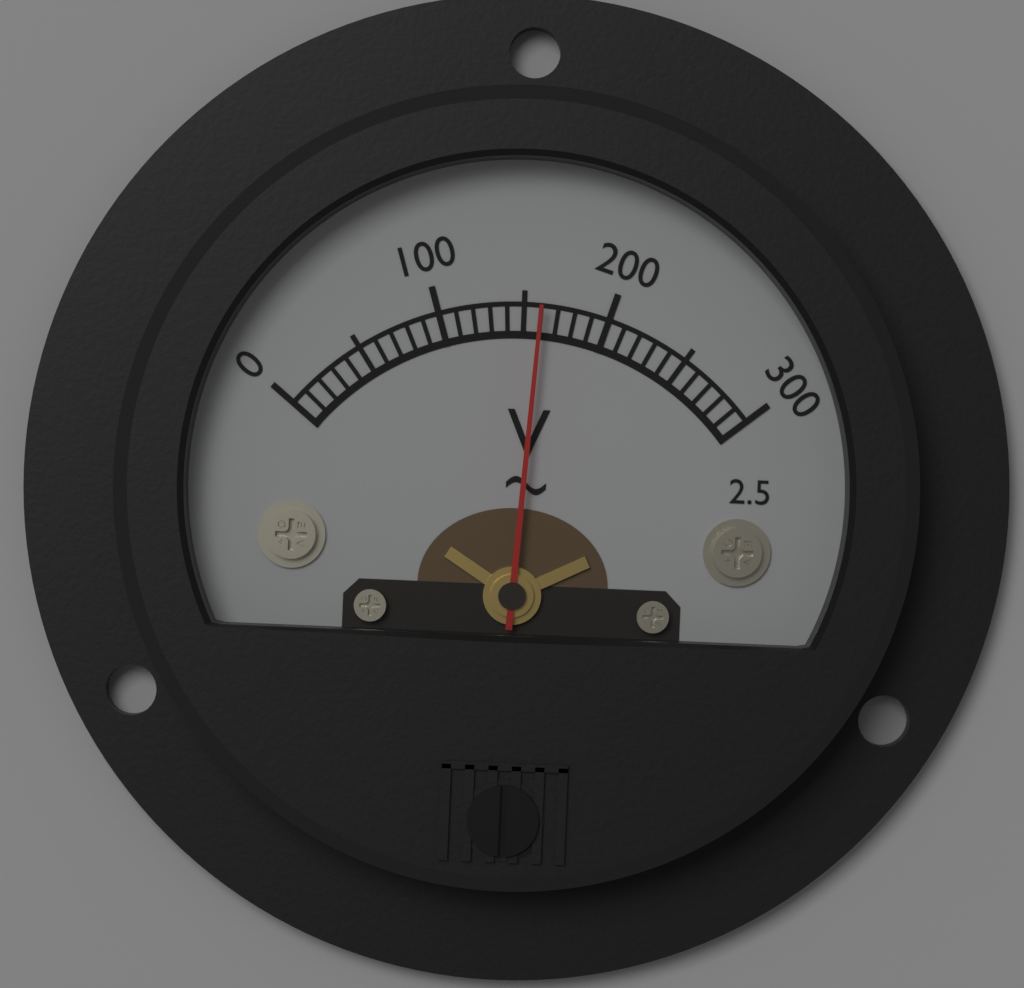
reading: 160 V
